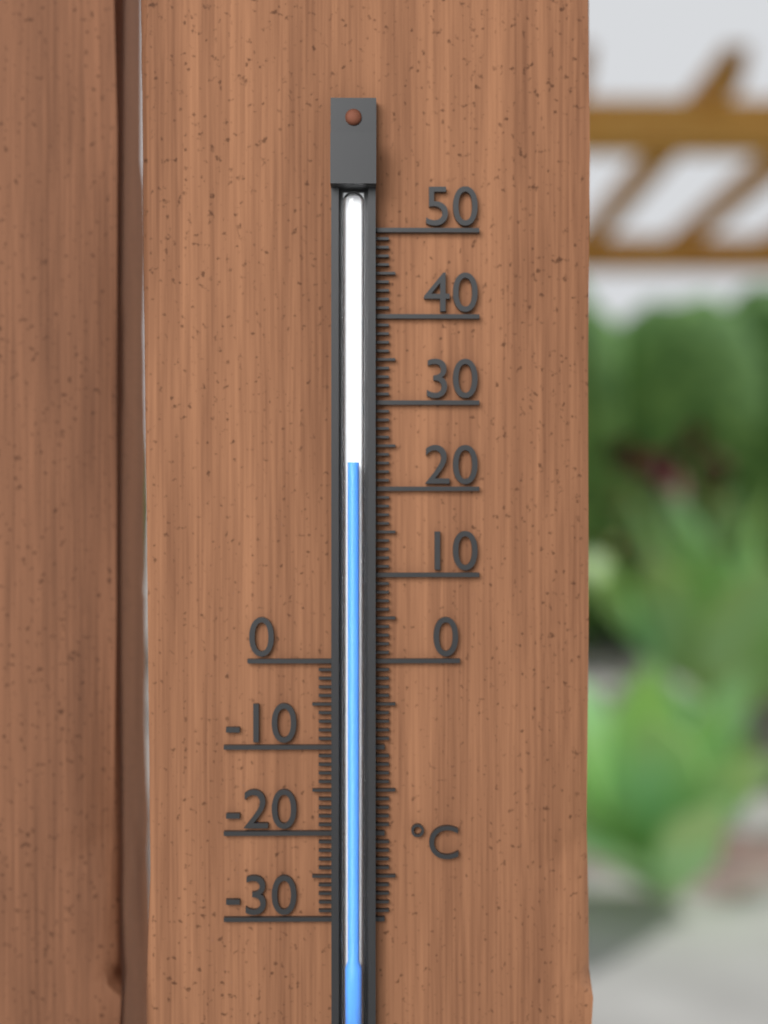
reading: 23 °C
